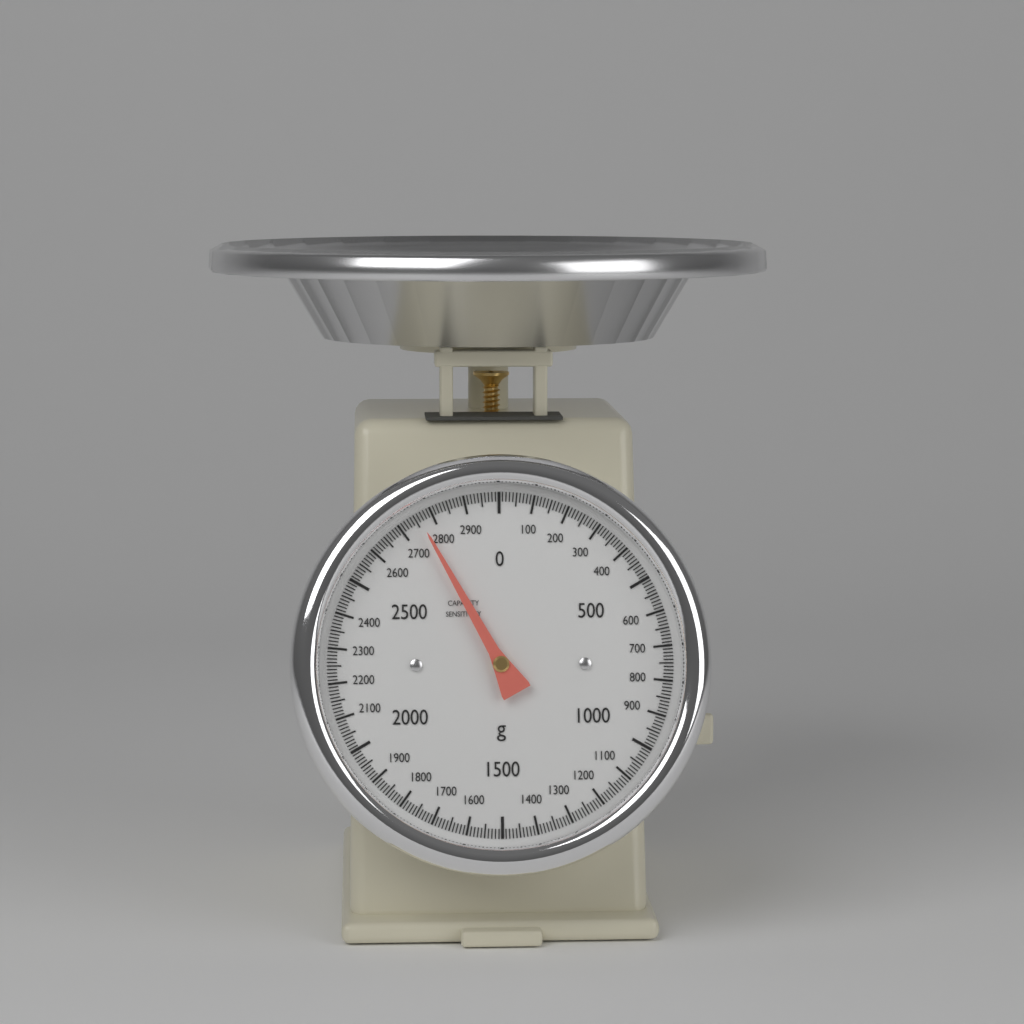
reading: 2760 g
